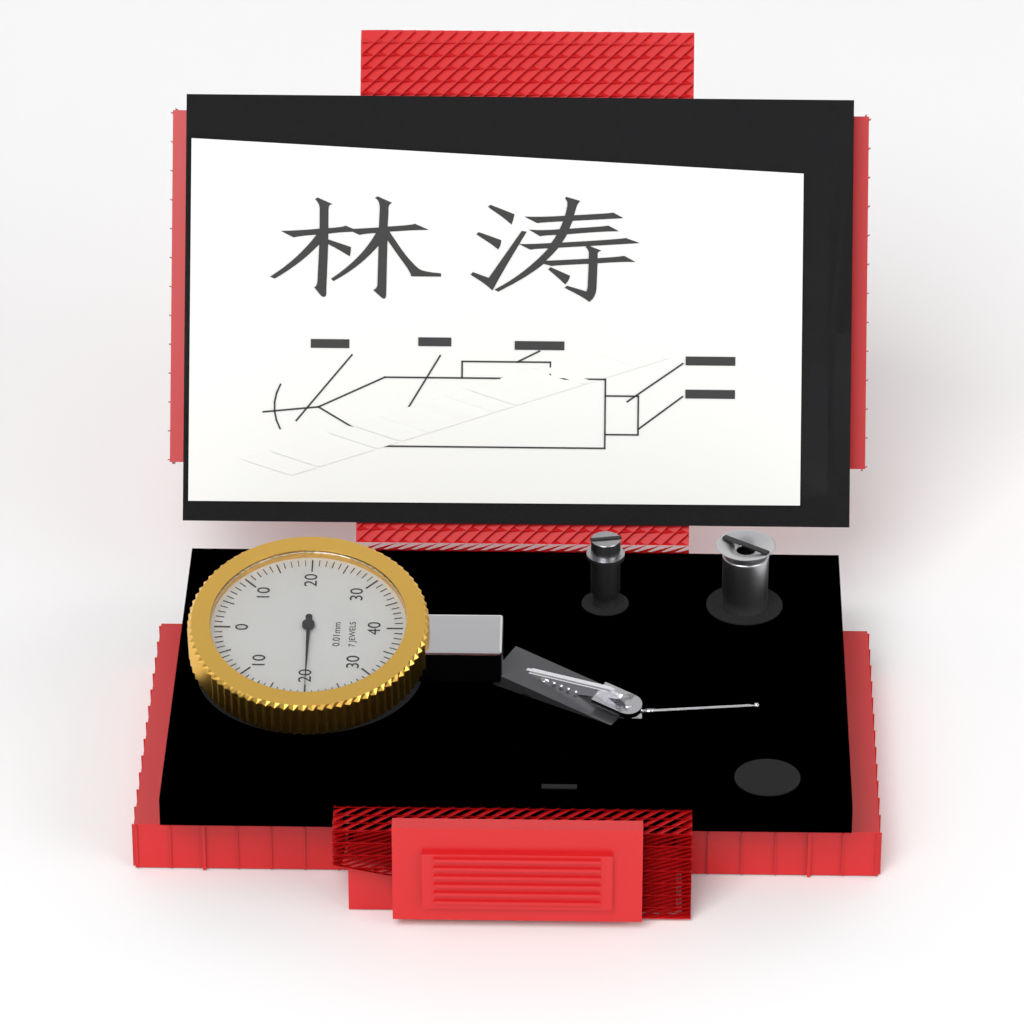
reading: 20 0.01mm
